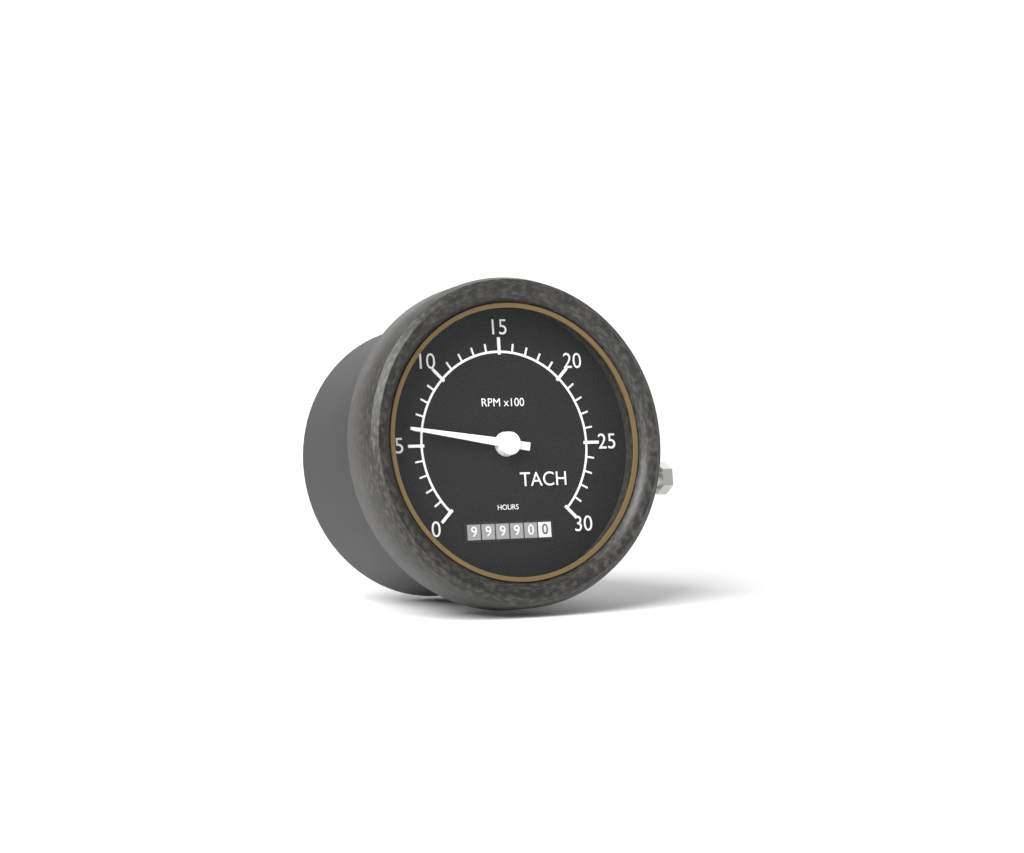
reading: 600 RPM
